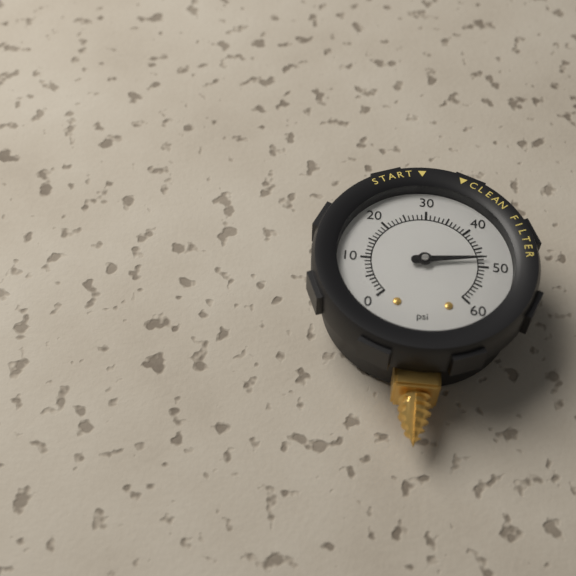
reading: 48 psi
